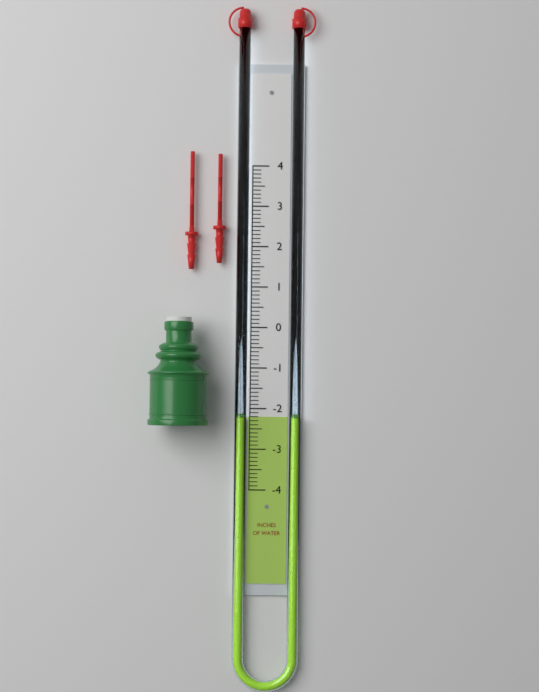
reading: -2.2 in
